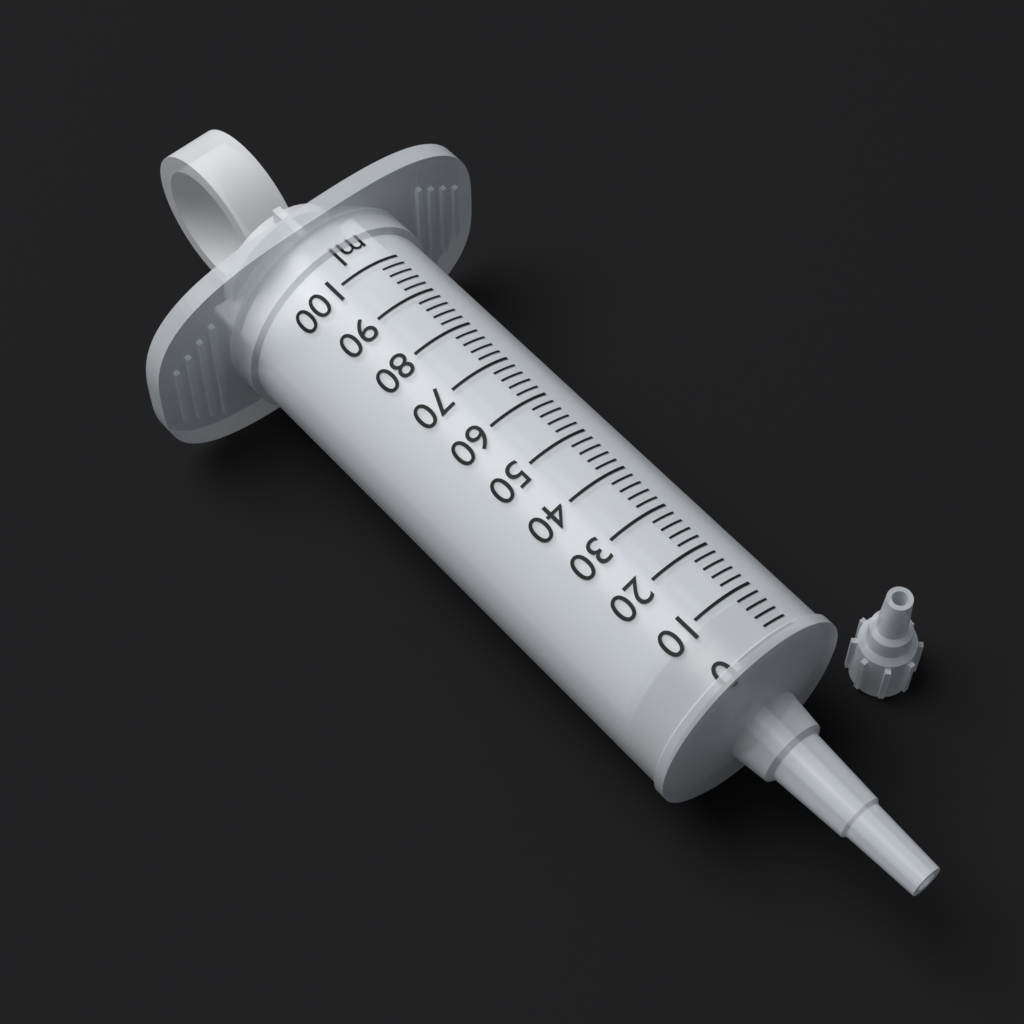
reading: 0 ml
